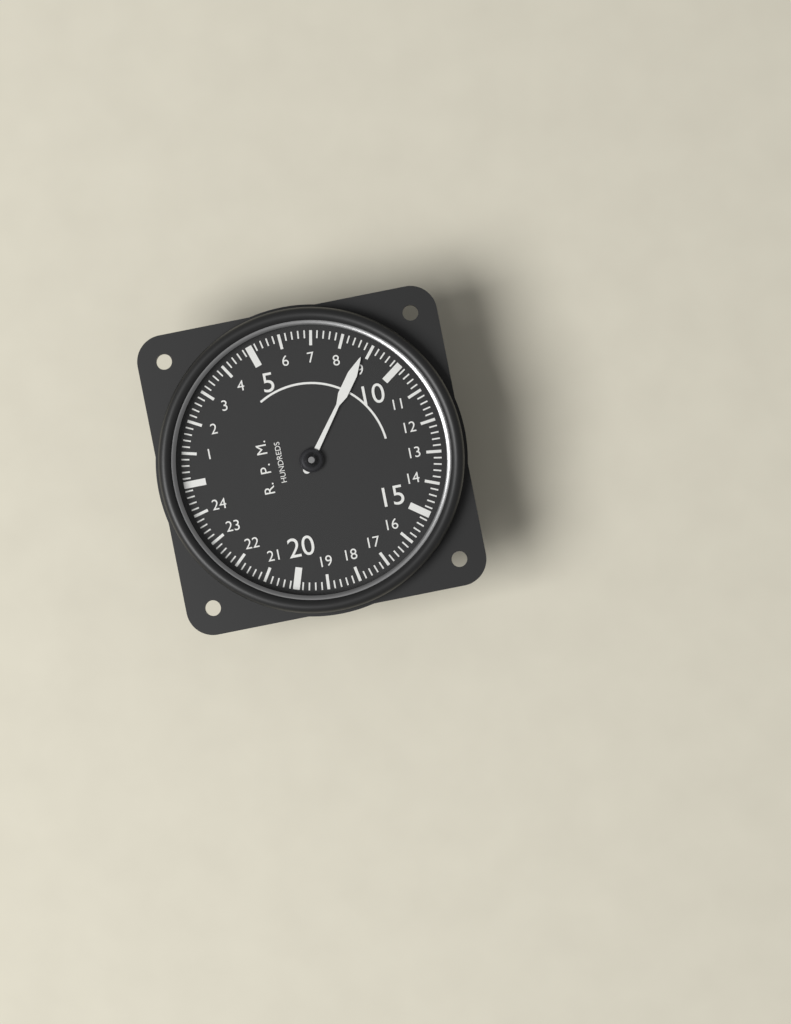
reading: 8.8 RPM x100
